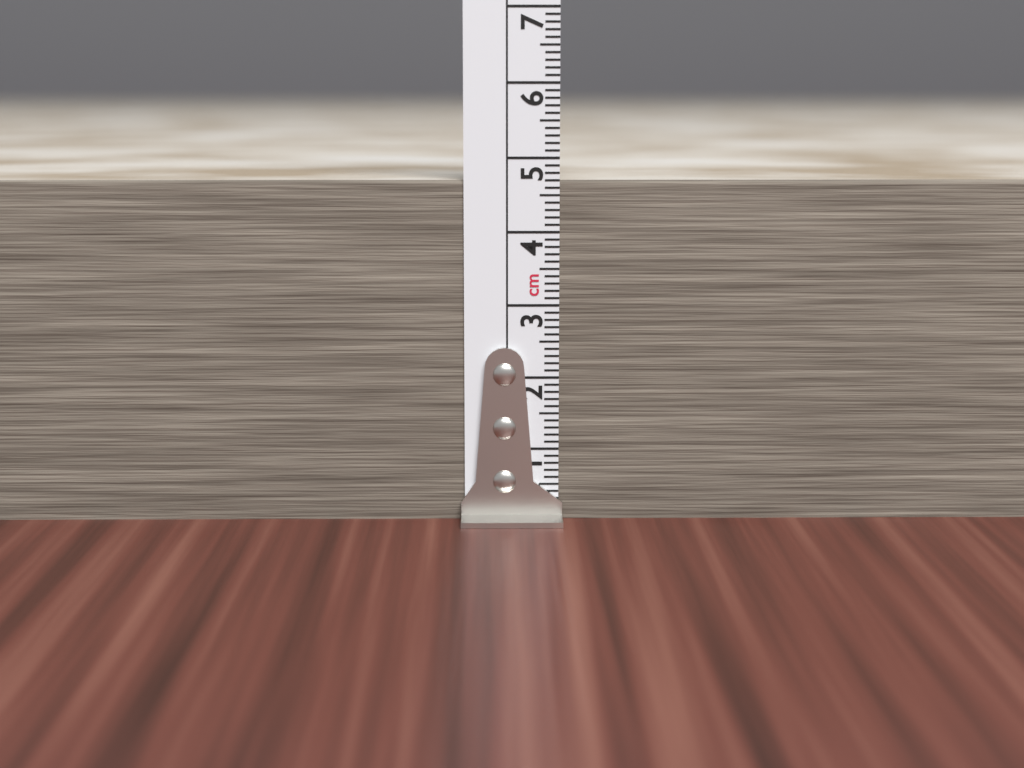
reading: 4.7 cm
